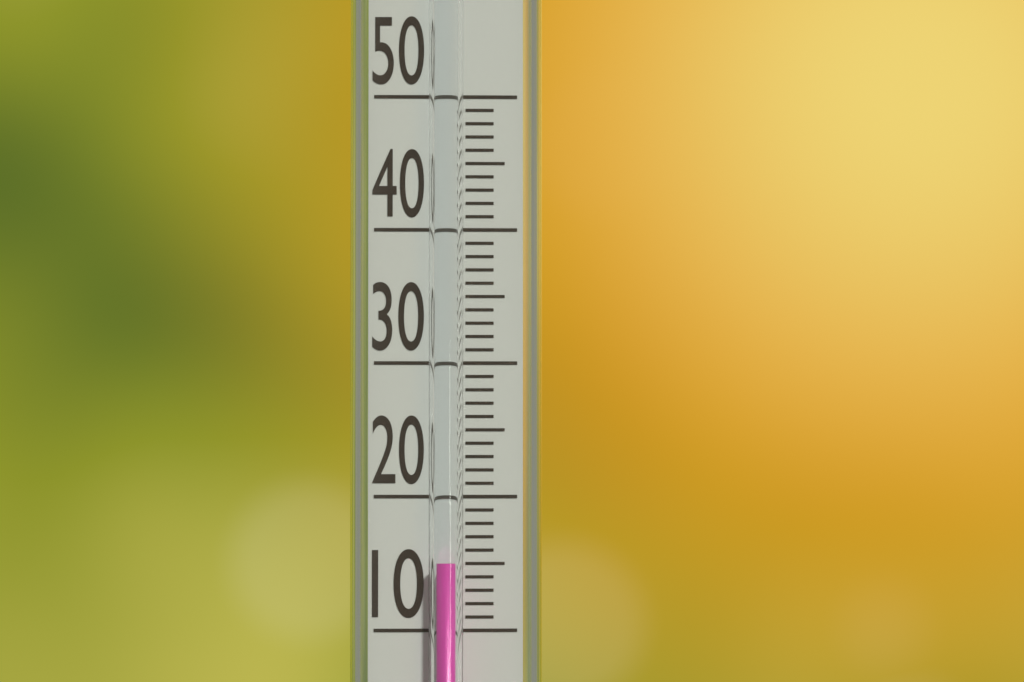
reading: 15 (no unit)
